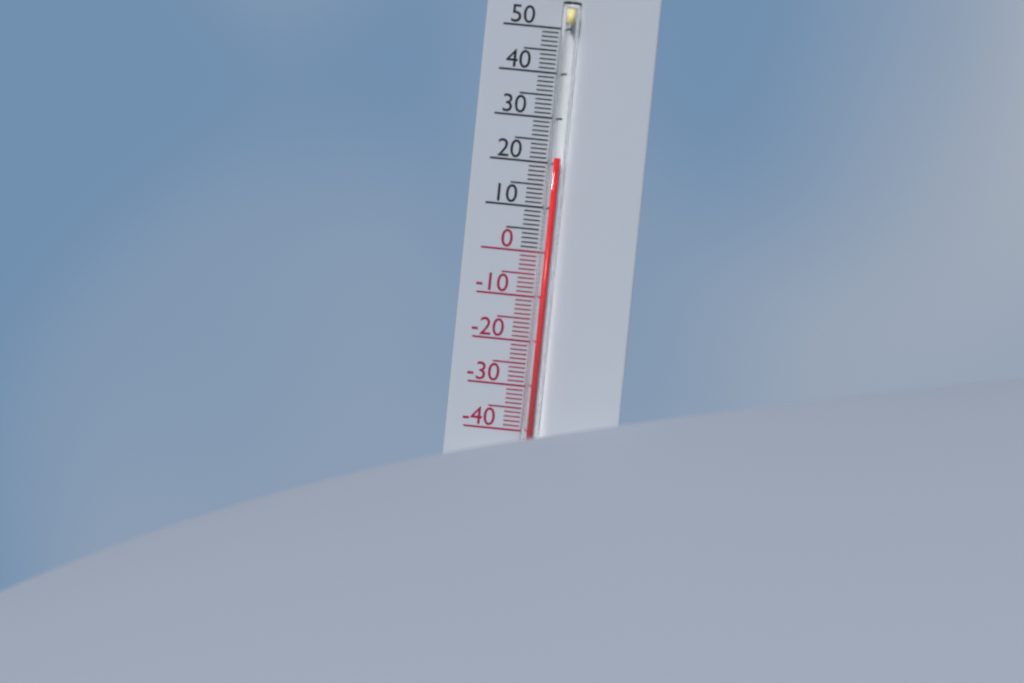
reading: 21 °C
